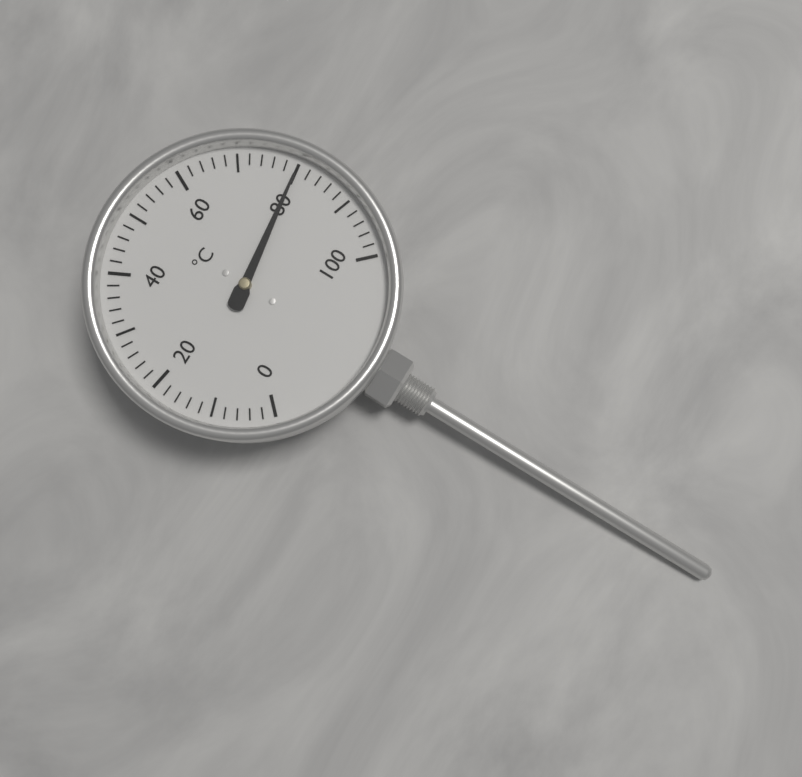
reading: 80 °C
